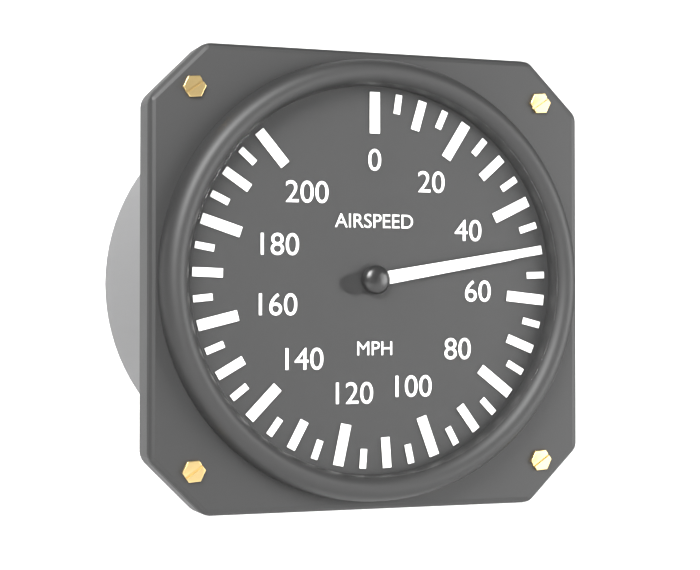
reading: 50 mph
